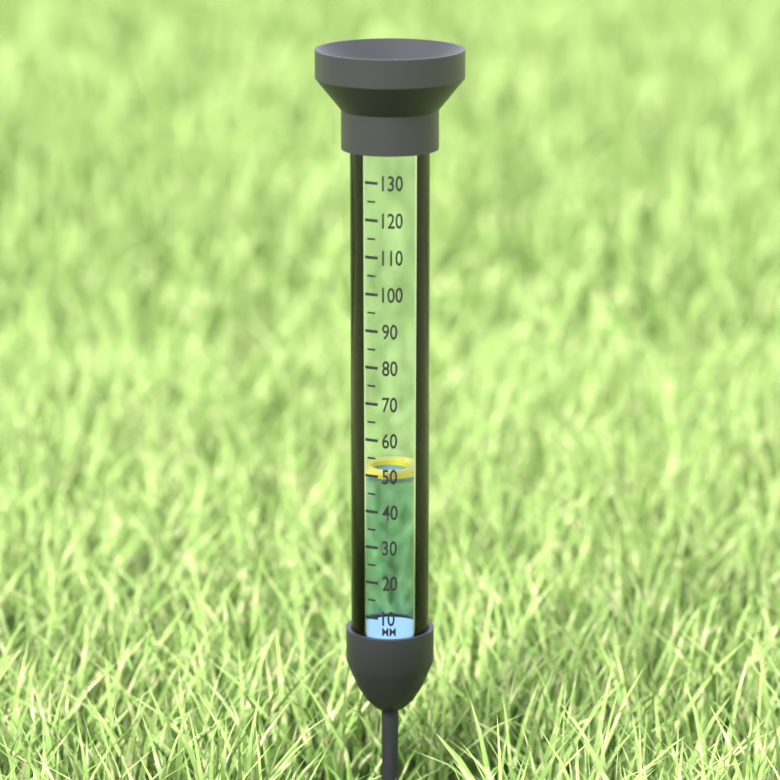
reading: 49 mm
